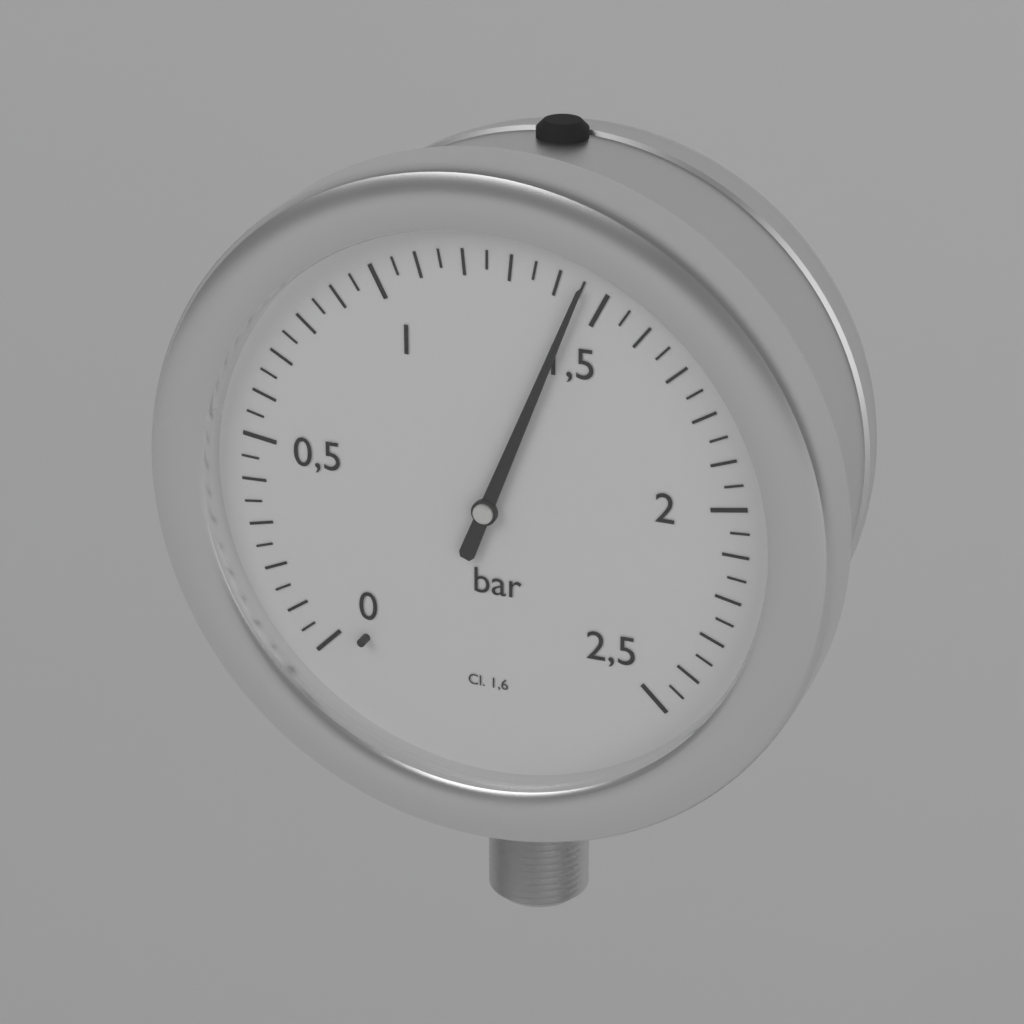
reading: 1.45 bar
